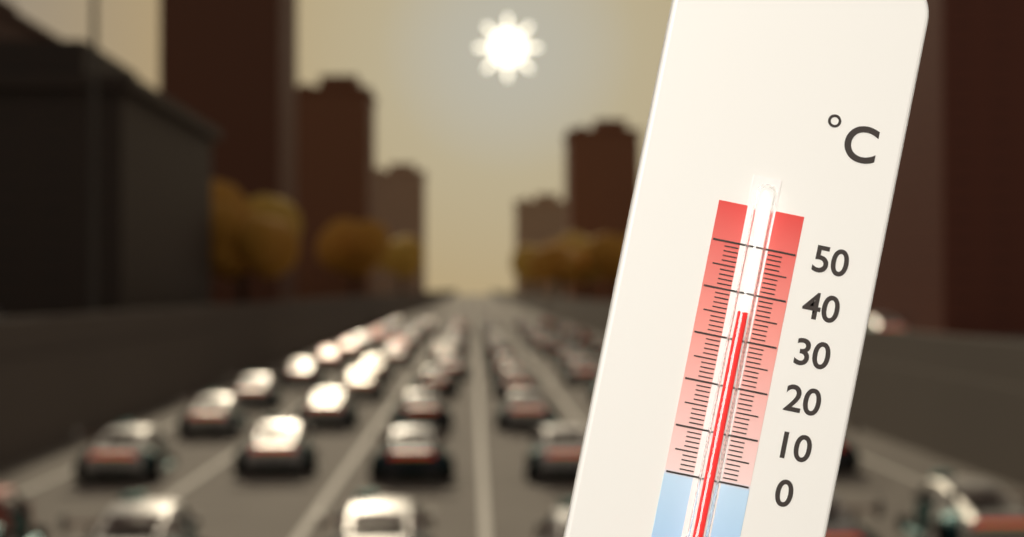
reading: 36 °C
